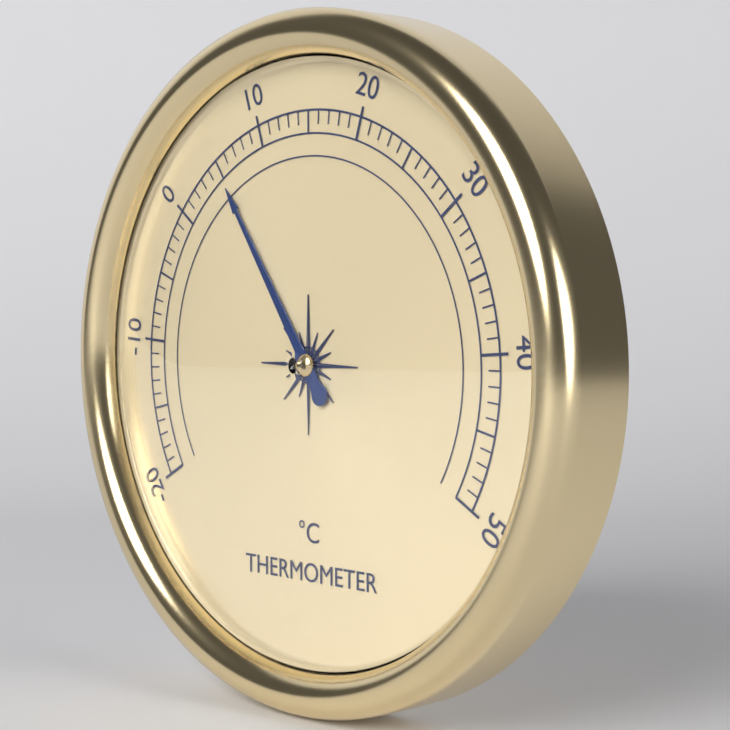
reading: 5 °C
